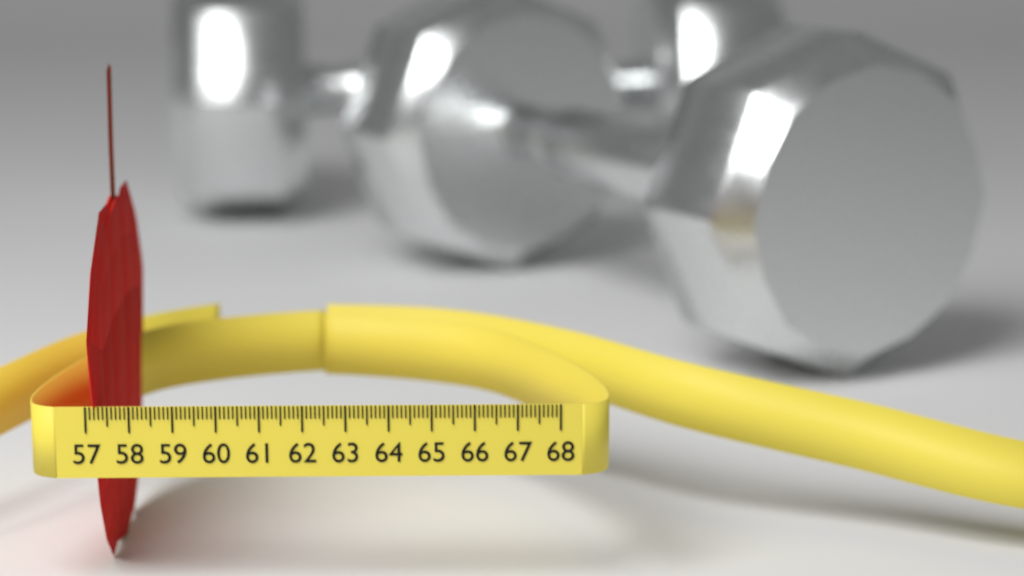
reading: 57.4 (no unit)
